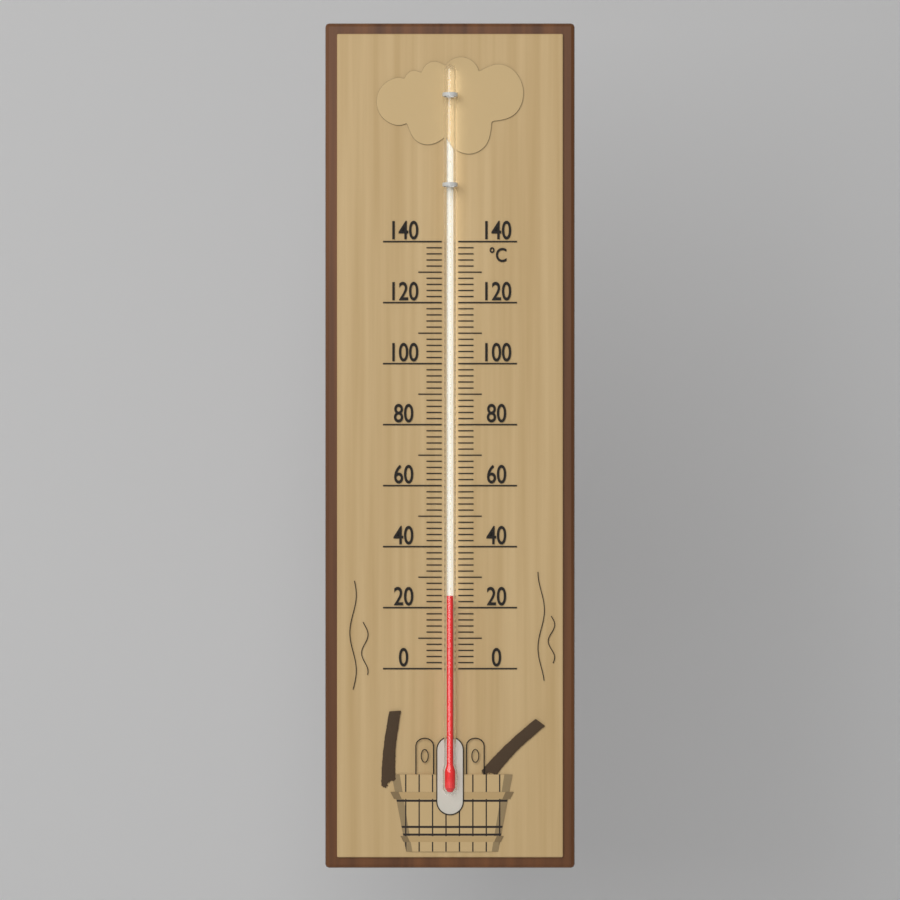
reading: 24 °C
